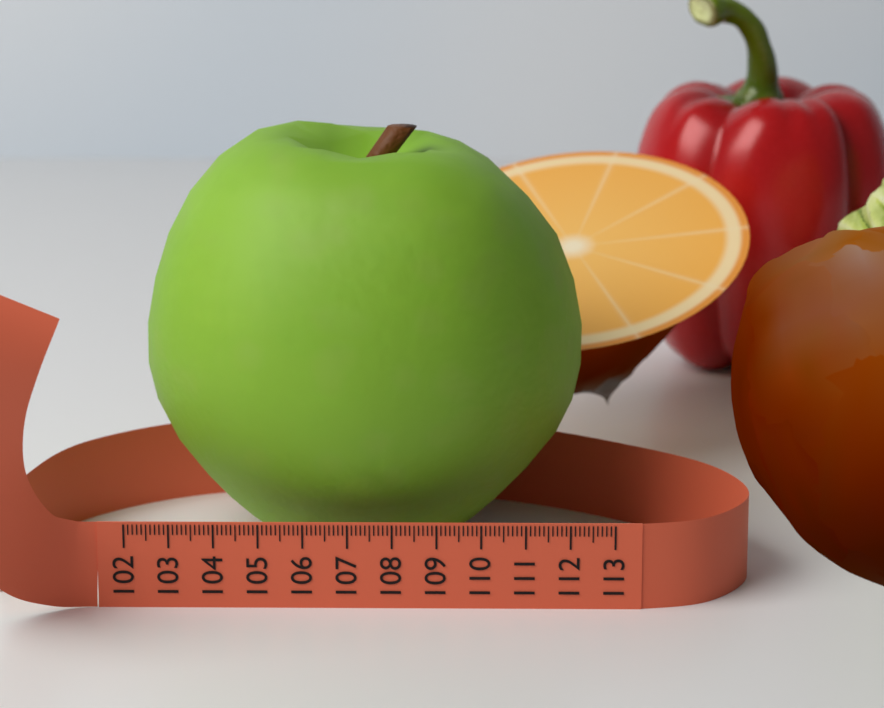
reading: 112.4 (no unit)
